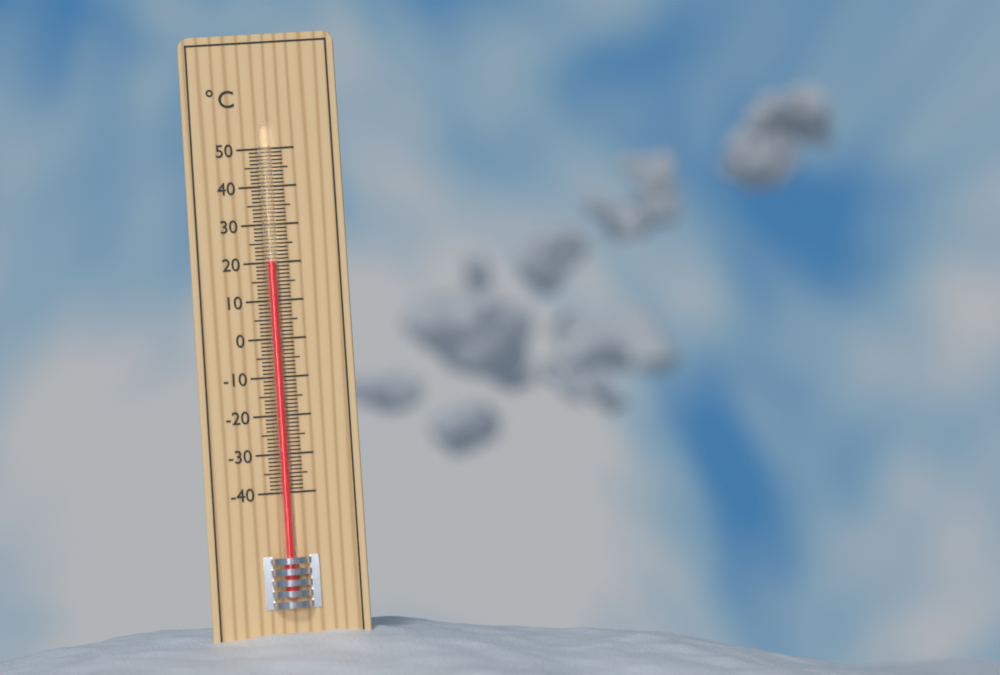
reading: 20 °C
